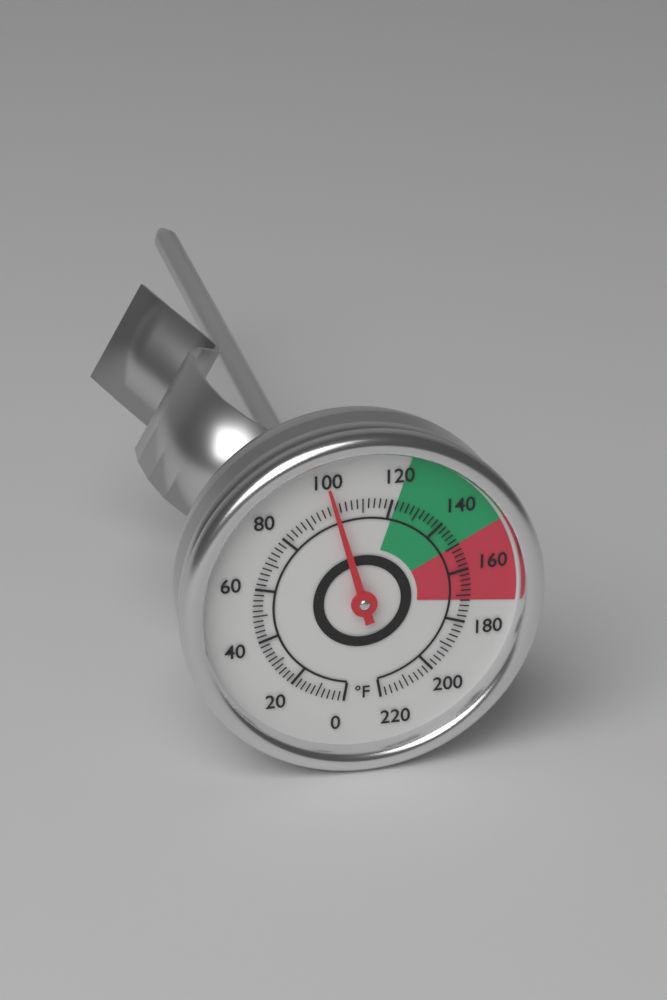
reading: 100 °F
